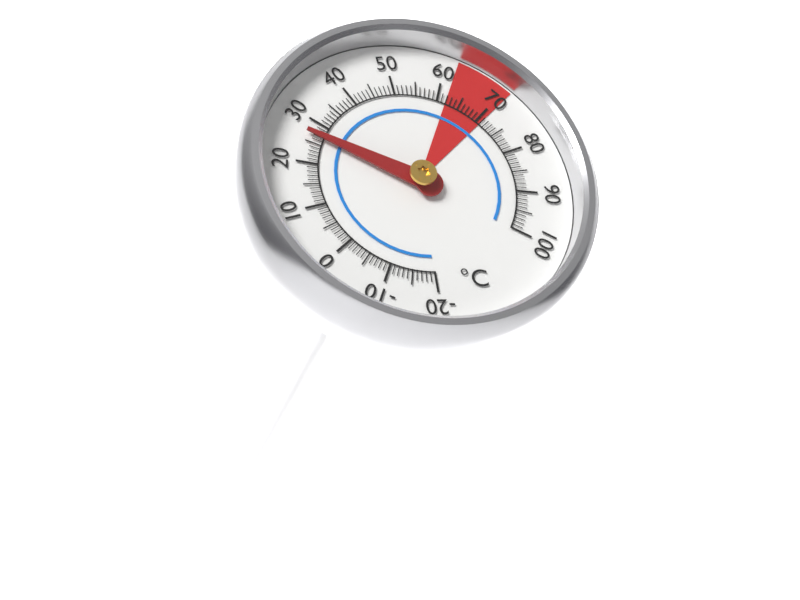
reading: 27 °C
